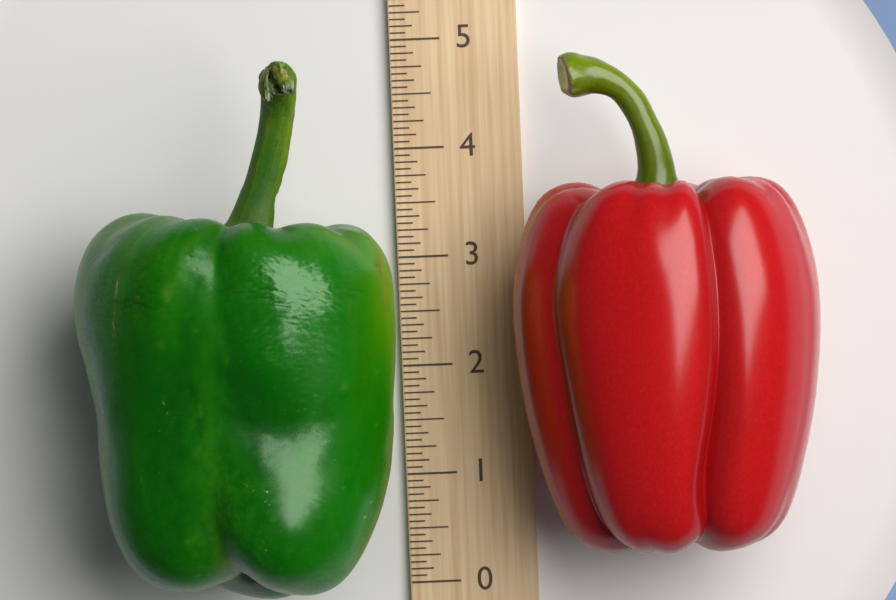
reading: 4.7500 (no unit)
